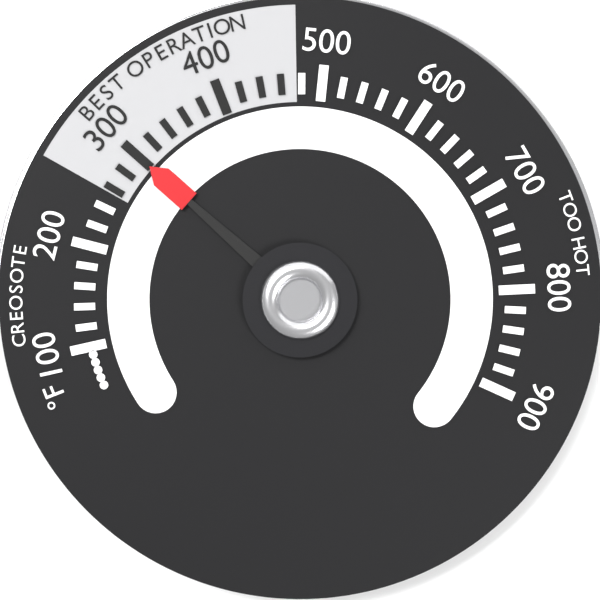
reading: 300 °F
